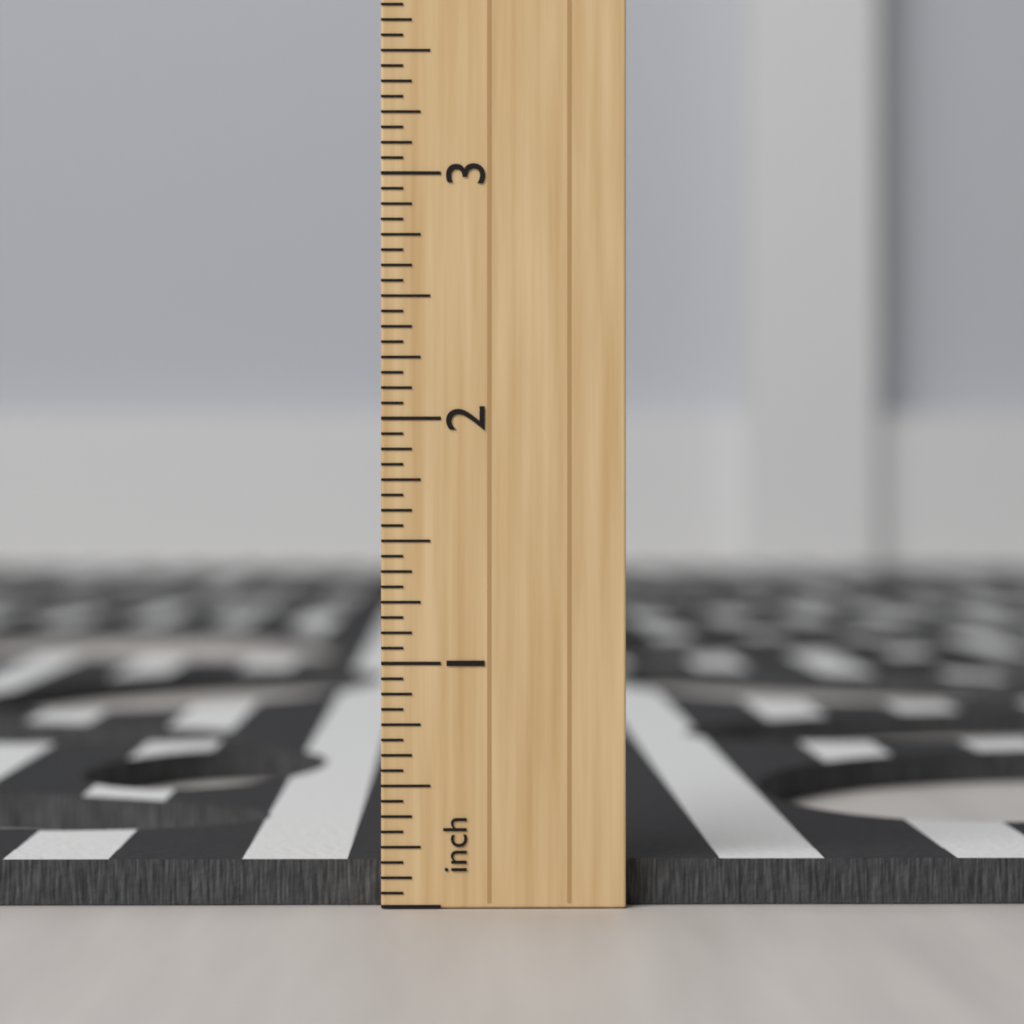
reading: 0.1875 inch
